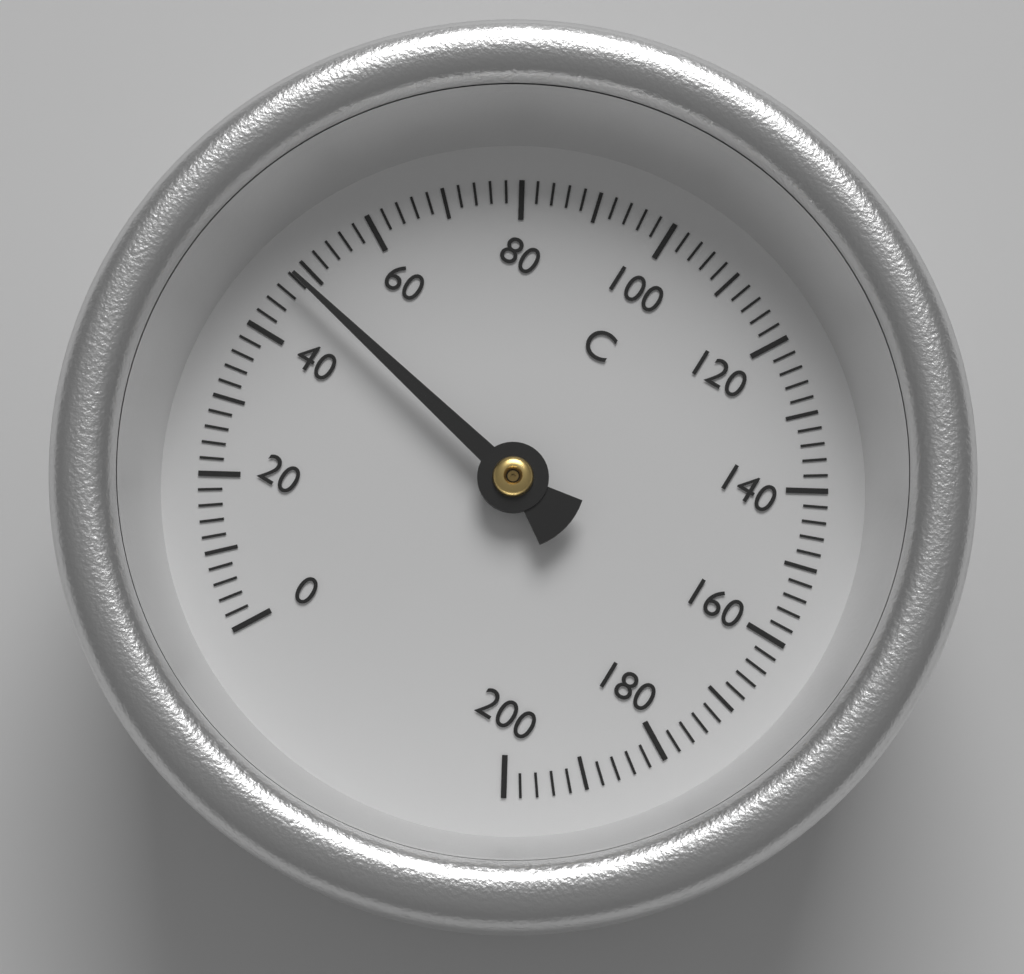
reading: 48 °C
